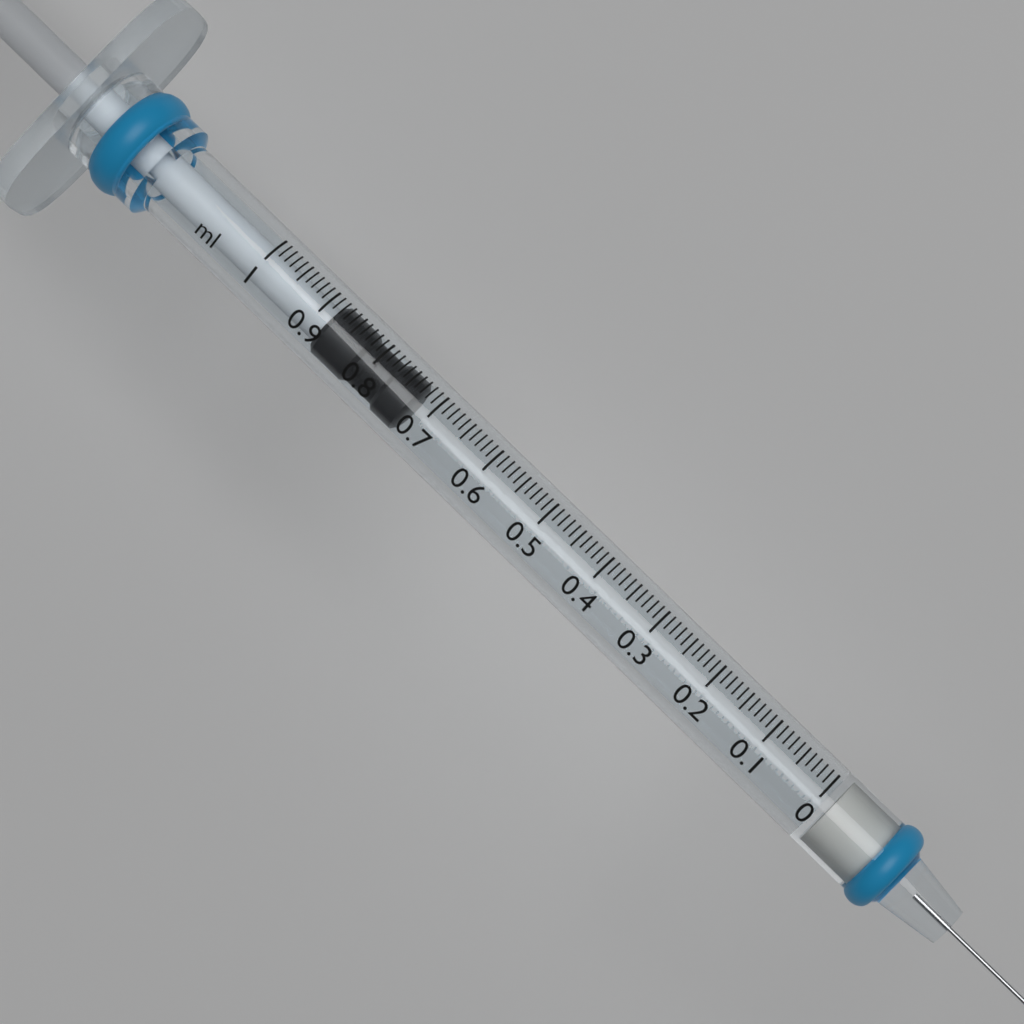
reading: 0.73 ml
